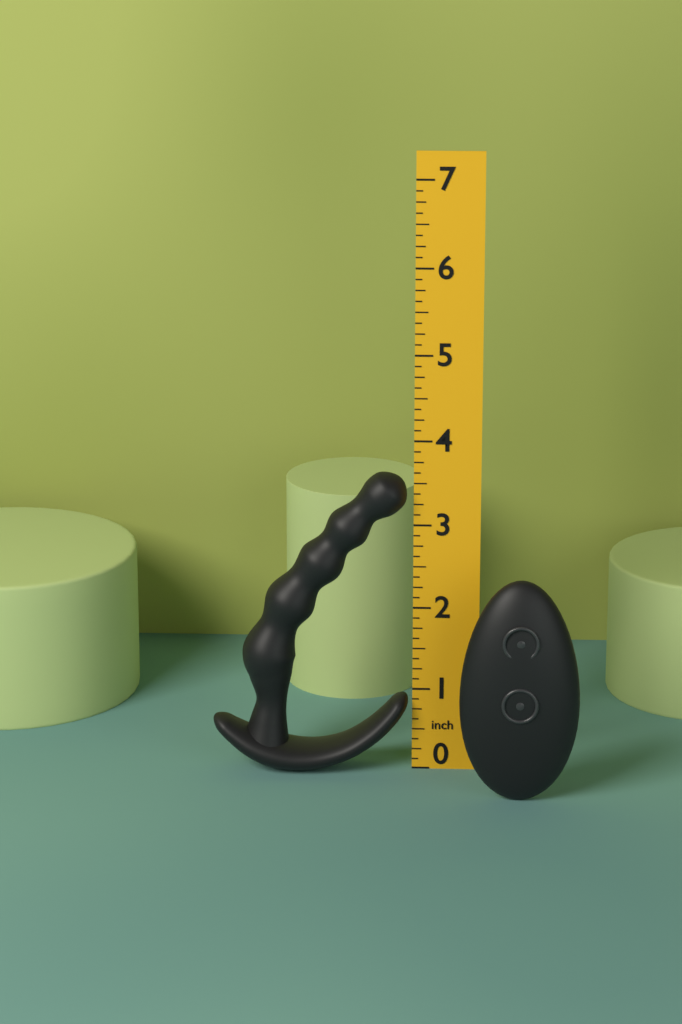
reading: 3.625 in
